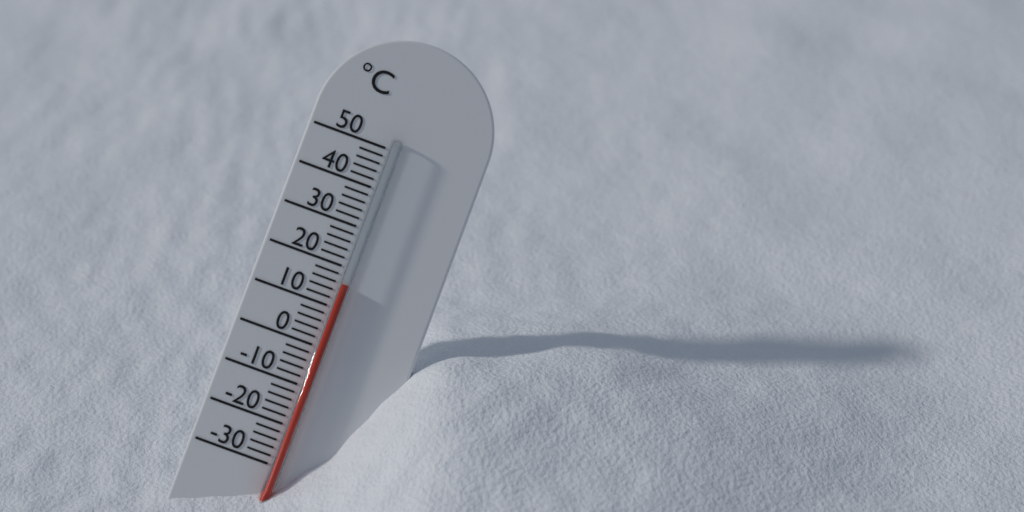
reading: 16 °C
